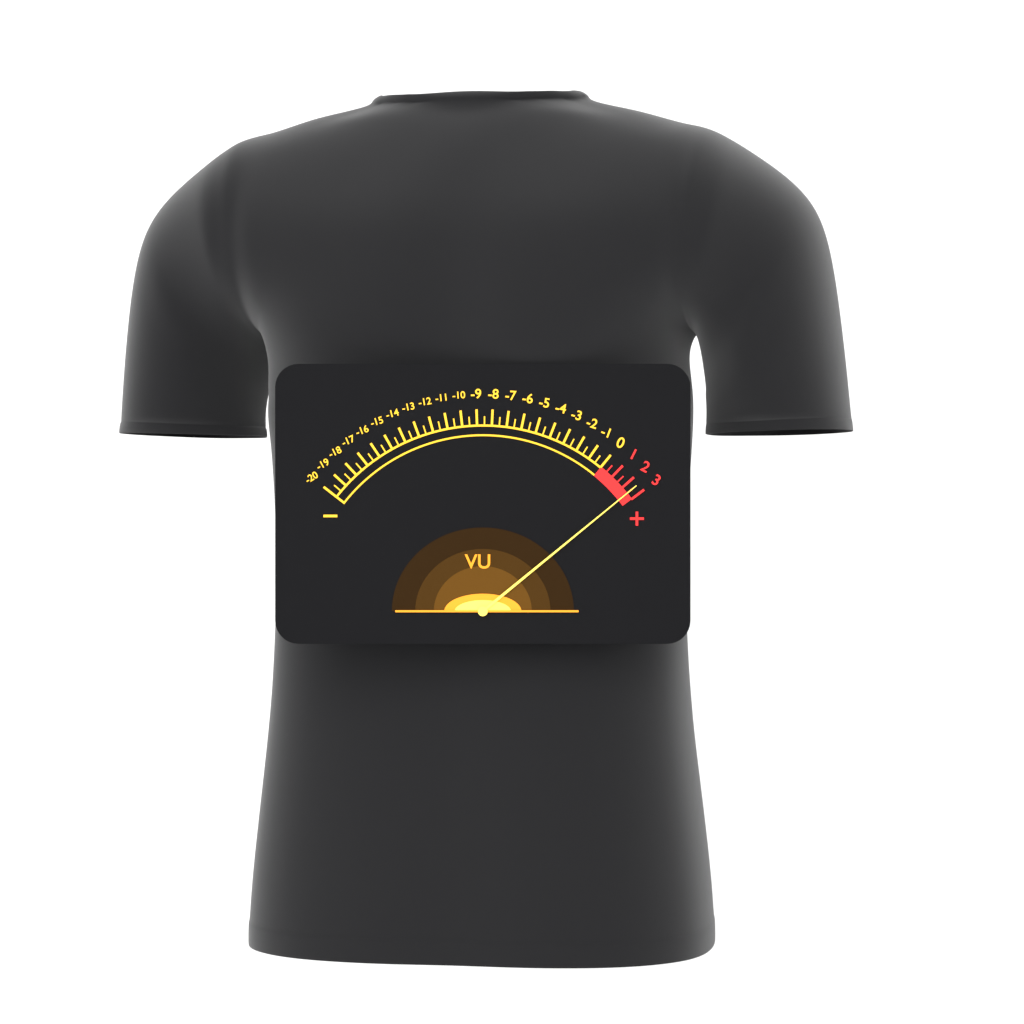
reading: 2.5 VU
